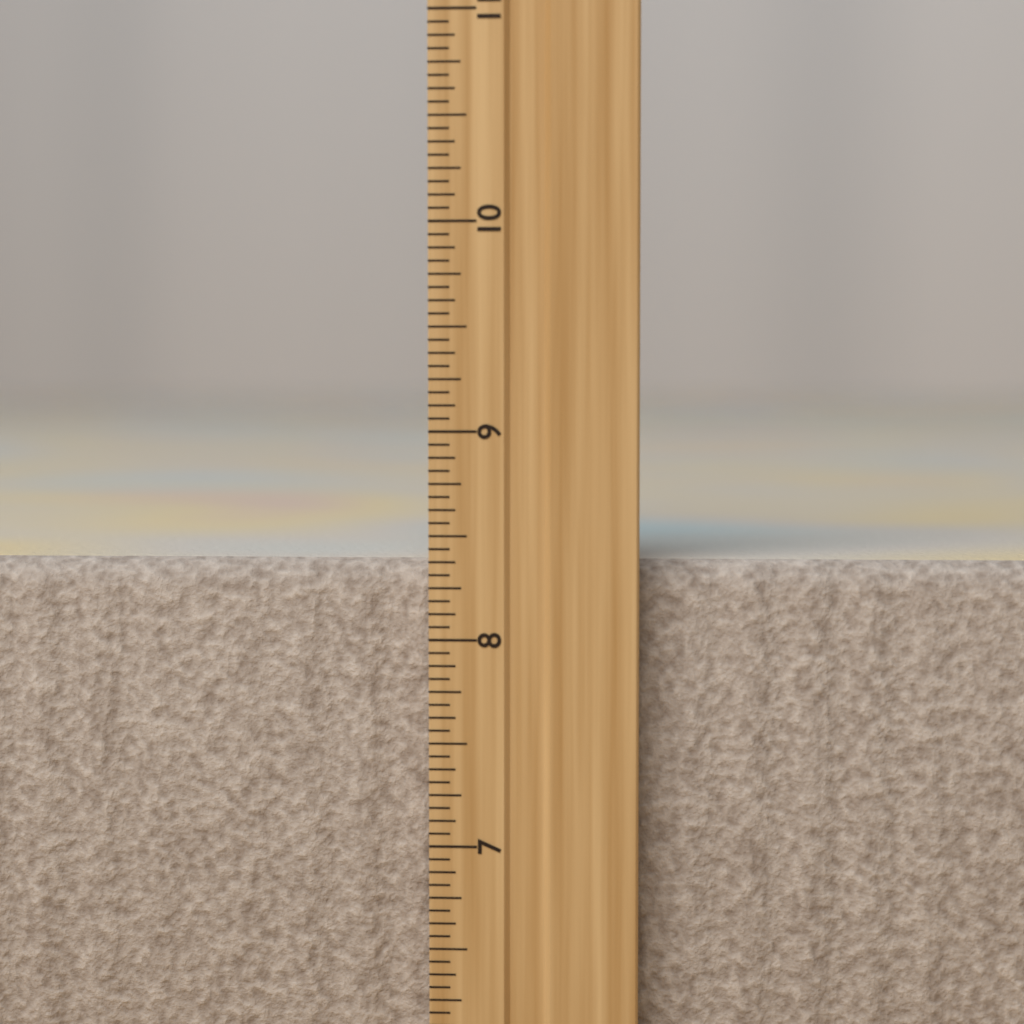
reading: 8.3750 inch
